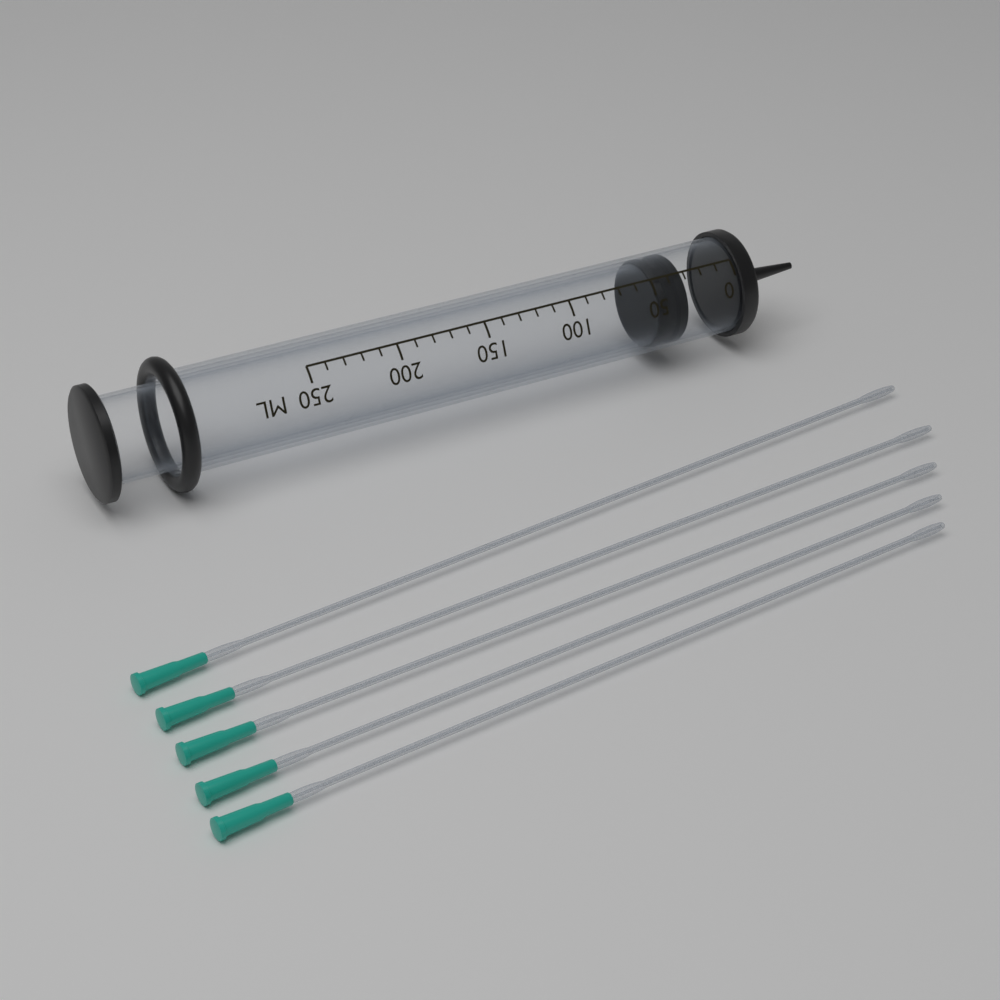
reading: 30 ml
